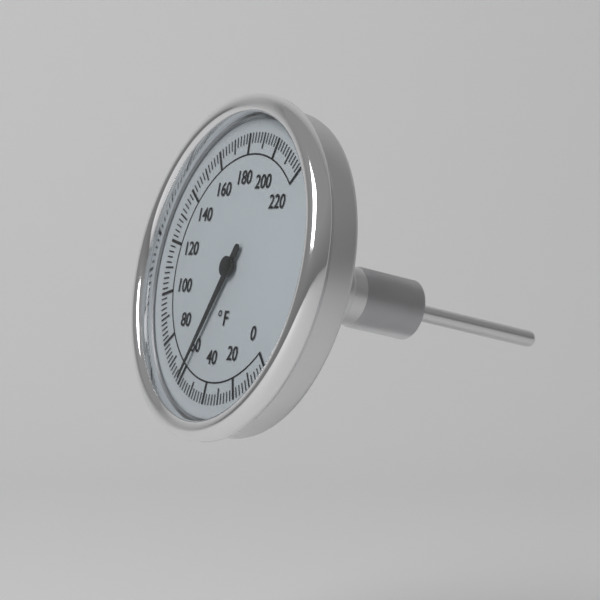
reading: 60 °F
